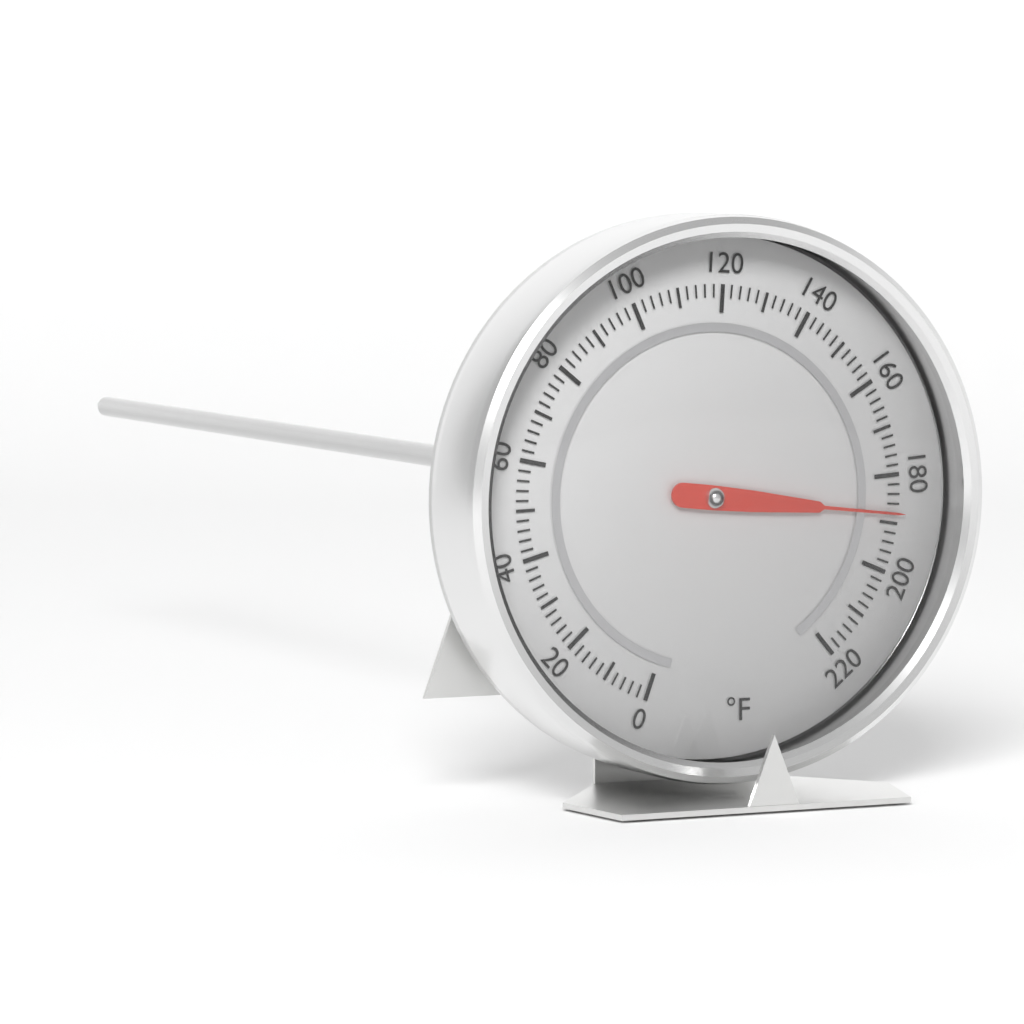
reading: 188 °F
